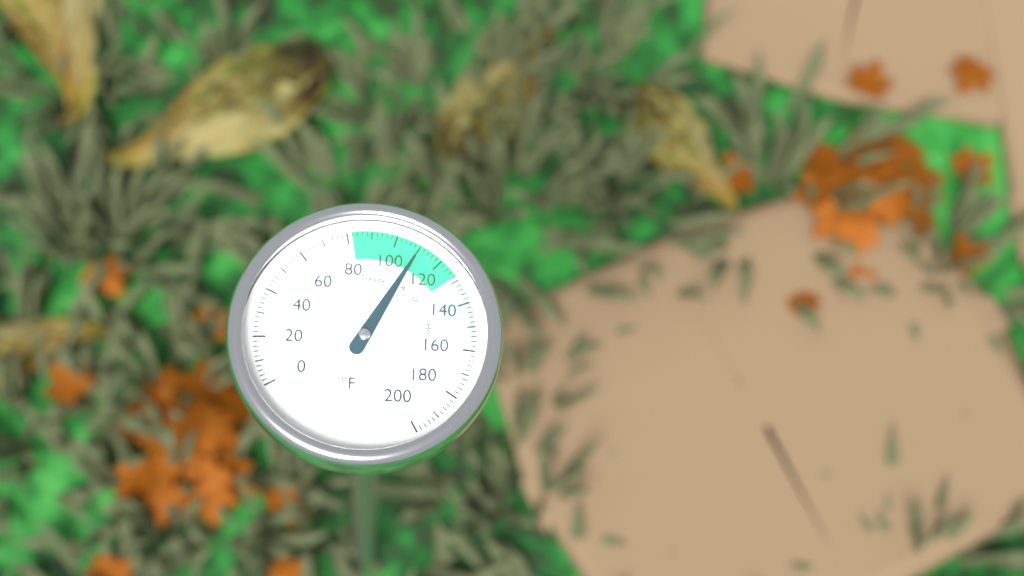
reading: 110 °F
